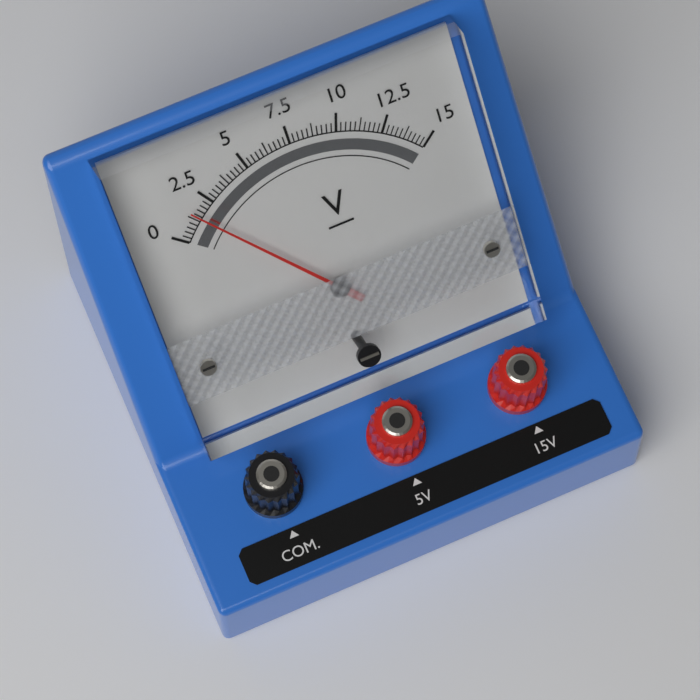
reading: 1.50 V
